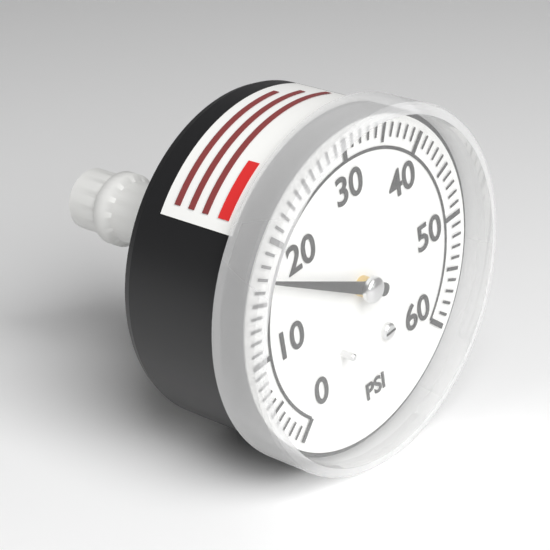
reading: 17 psi
